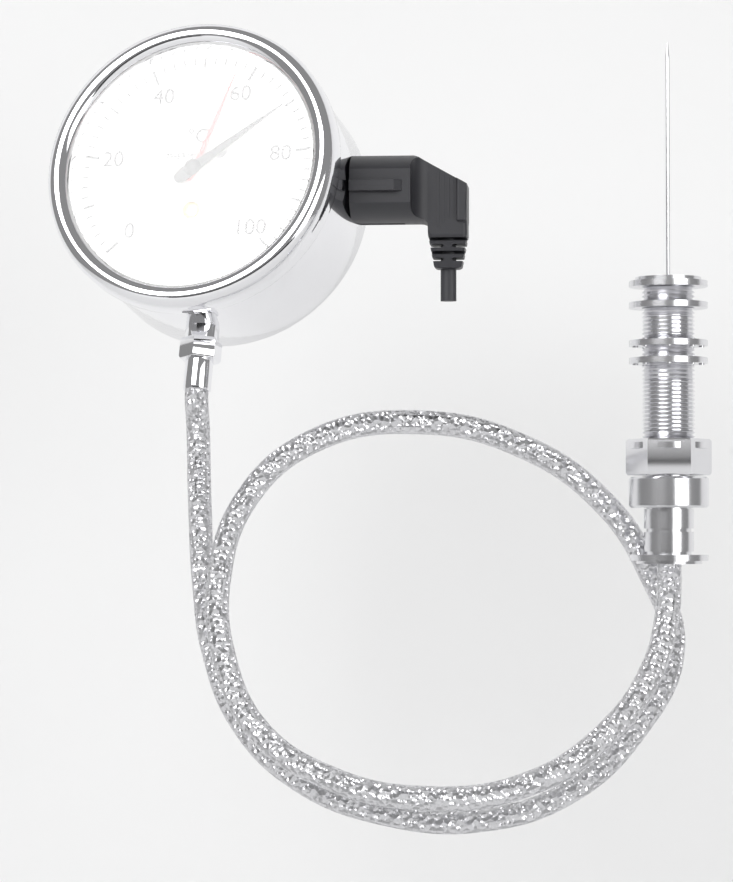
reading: 70 °C
